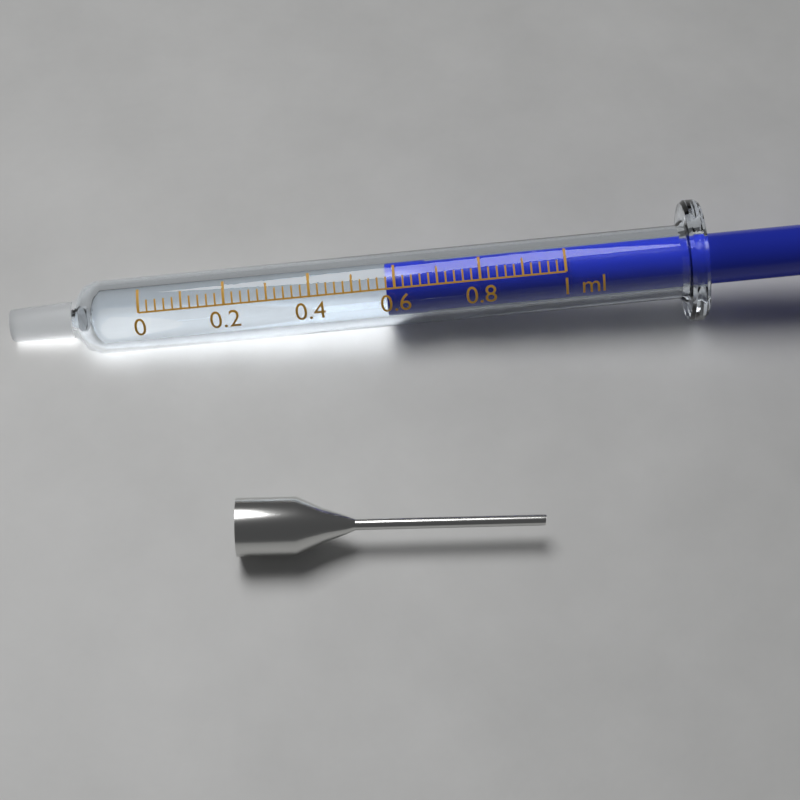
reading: 0.58 ml
